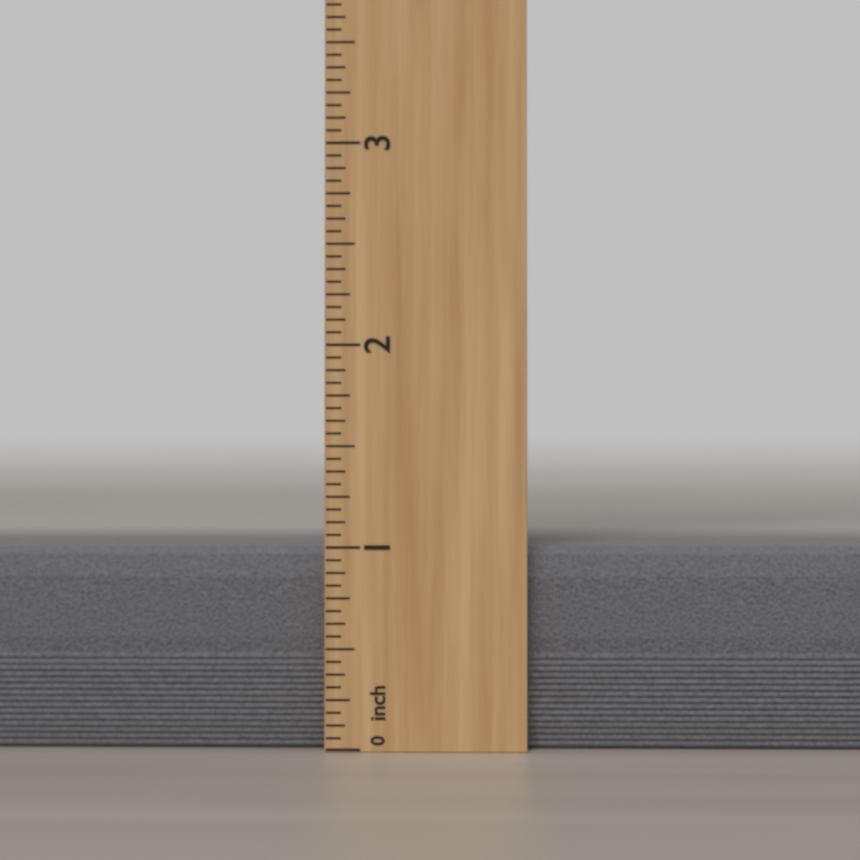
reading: 1.0000 inch
